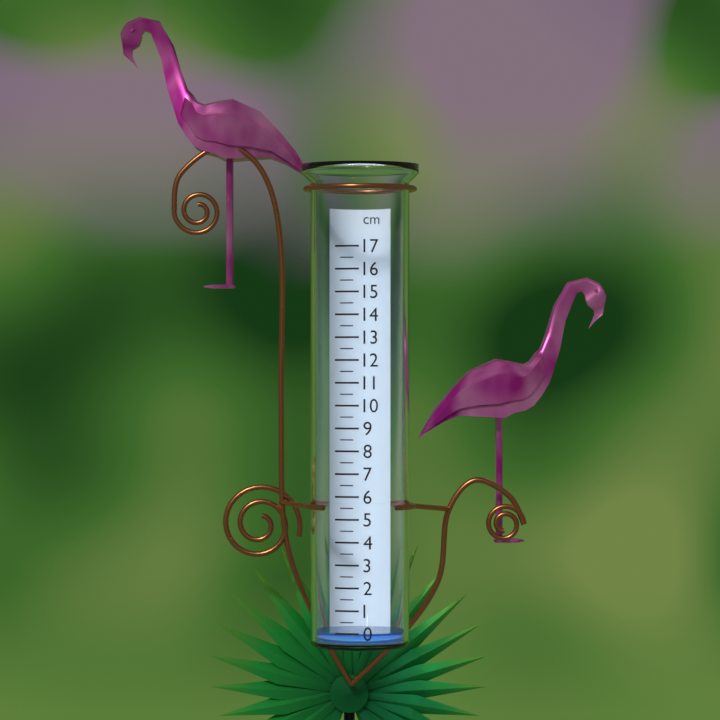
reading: 0.0 cm
